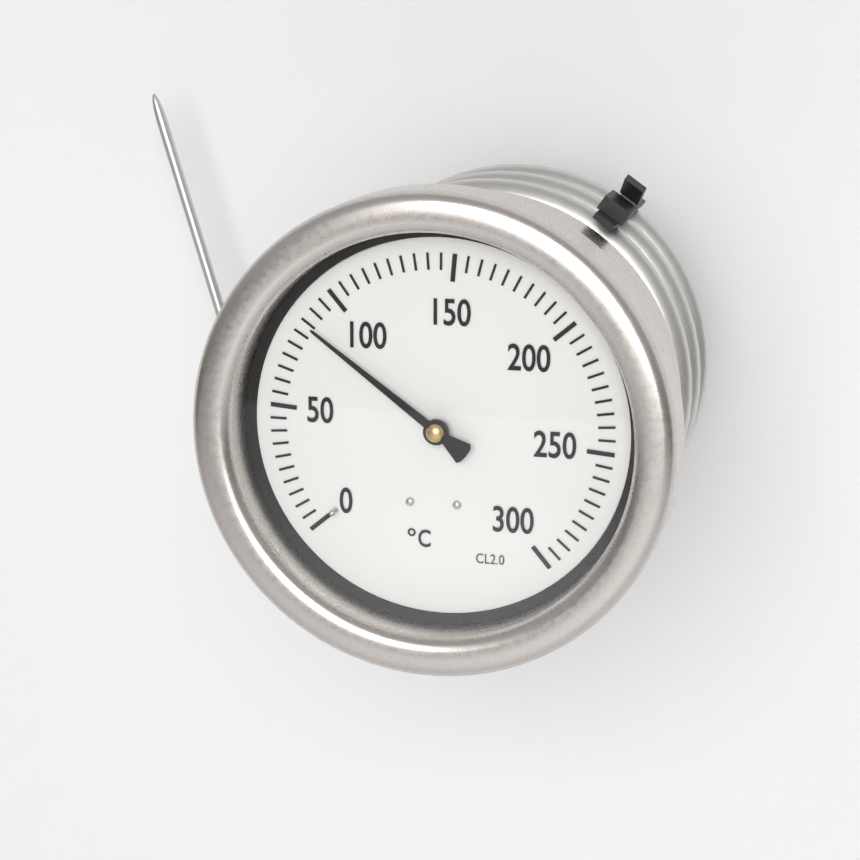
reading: 85 °C
